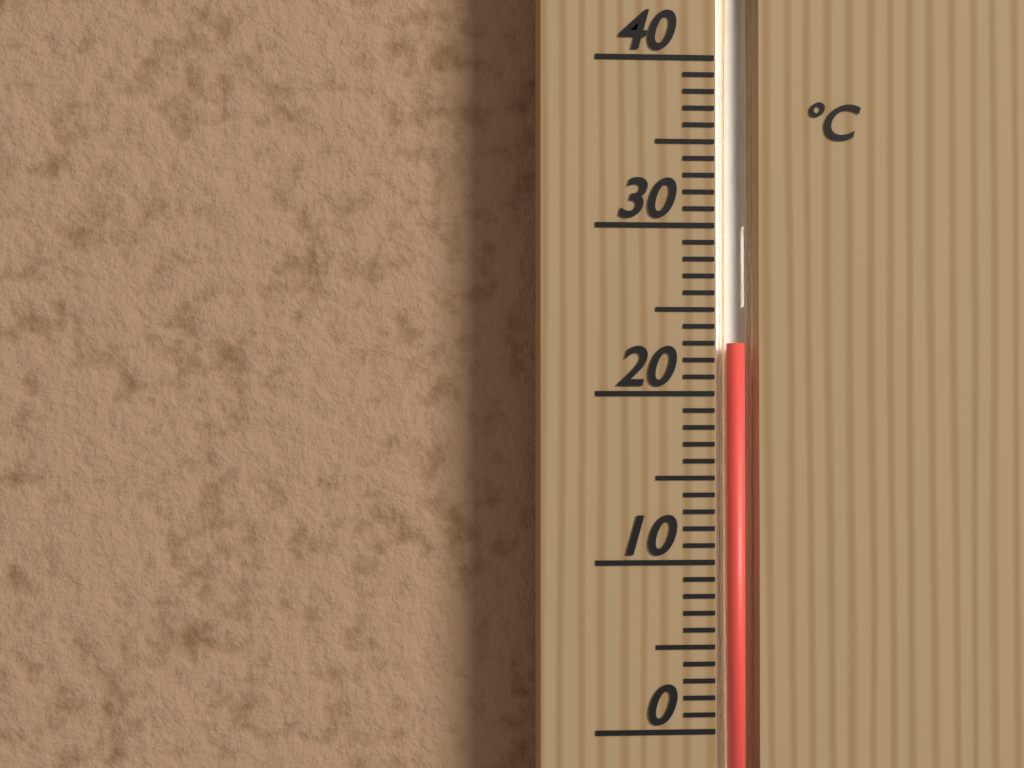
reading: 23 °C
